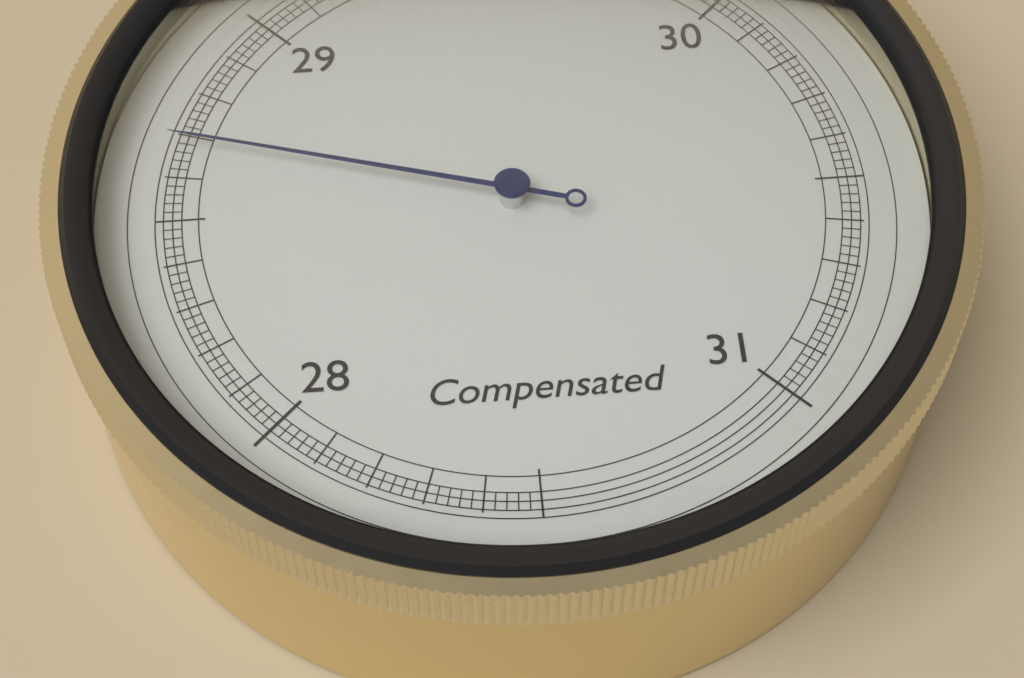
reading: 28.68 inHg
